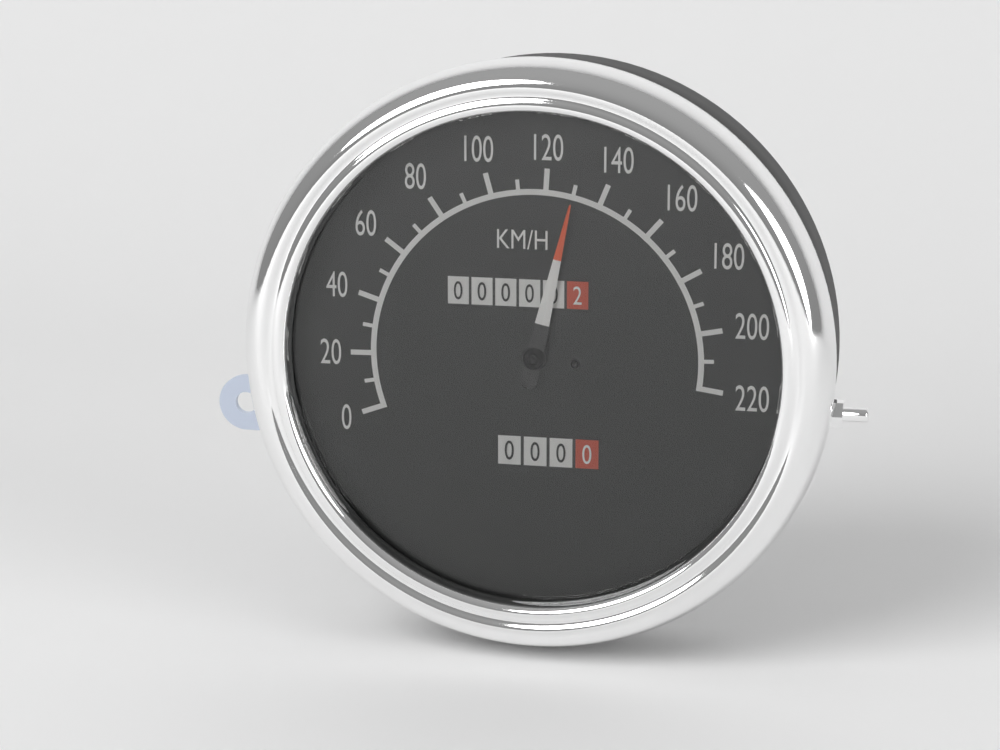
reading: 130 km/h
